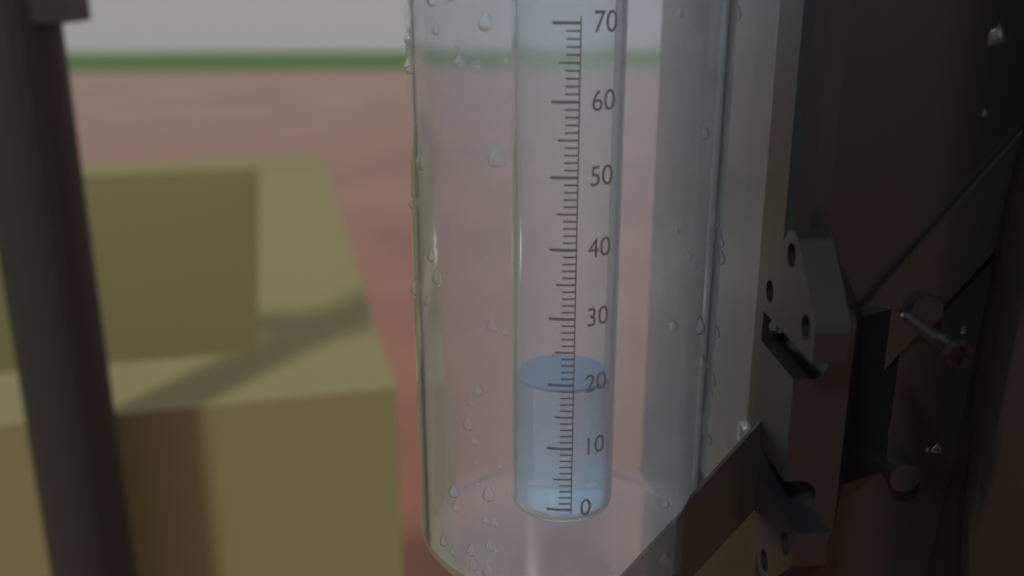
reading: 19 (no unit)
